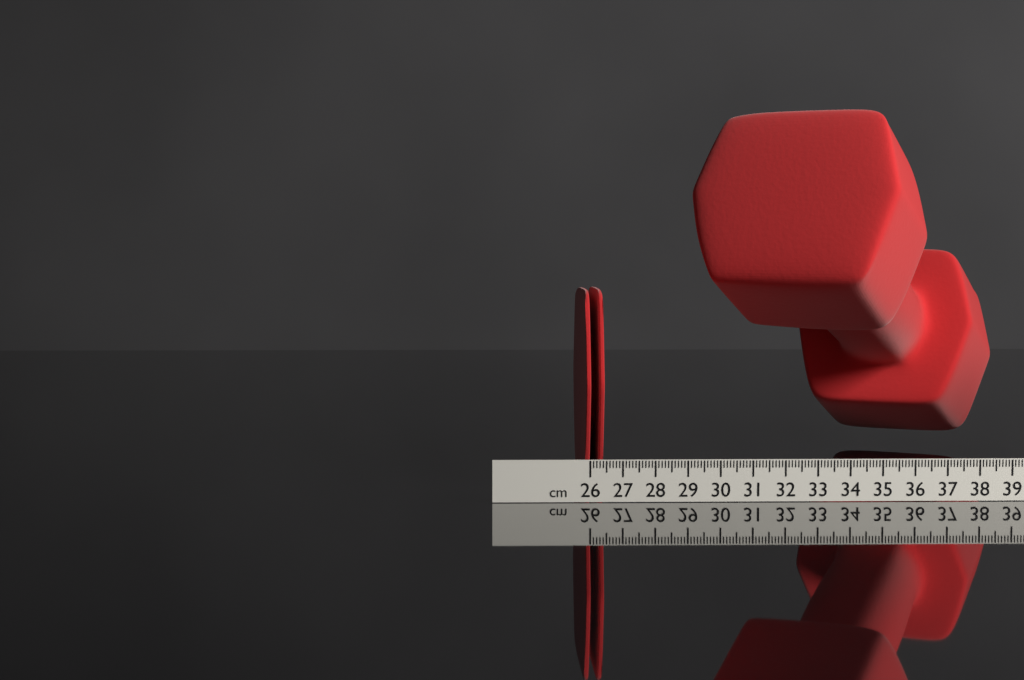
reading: 26.6 cm
